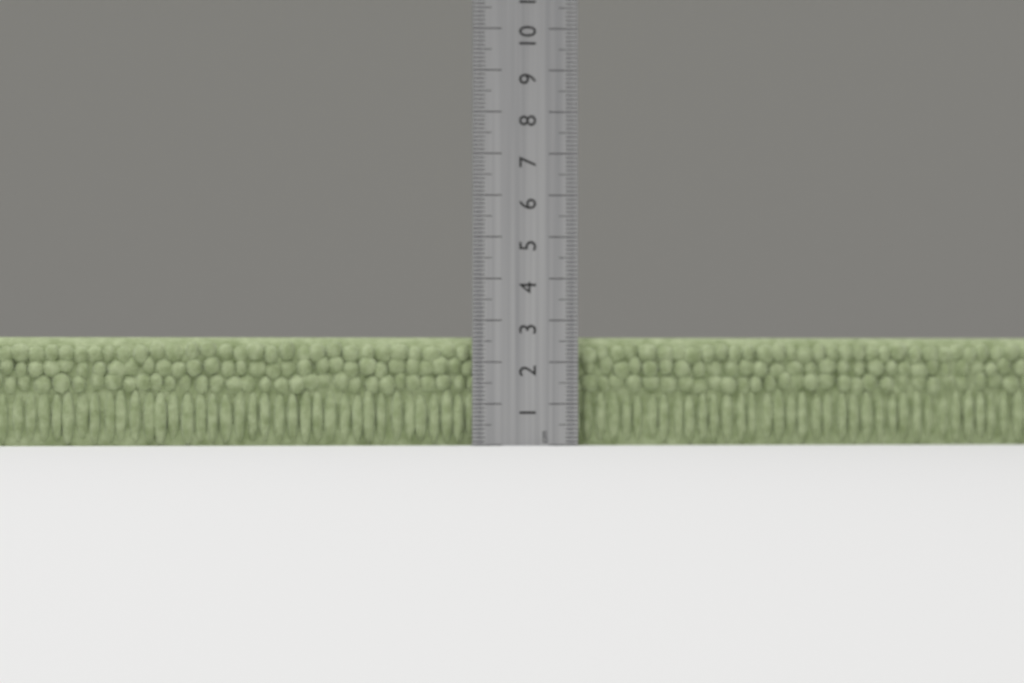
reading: 2.6 cm
